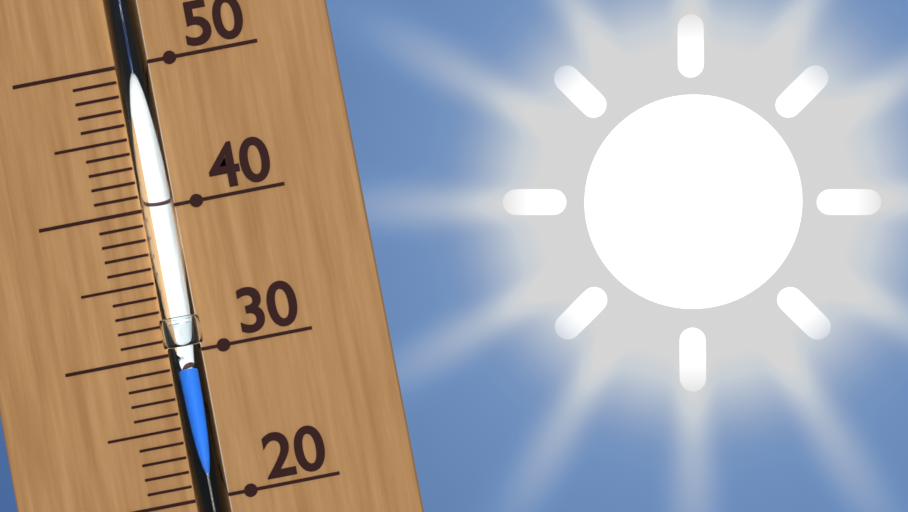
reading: 29 (no unit)
